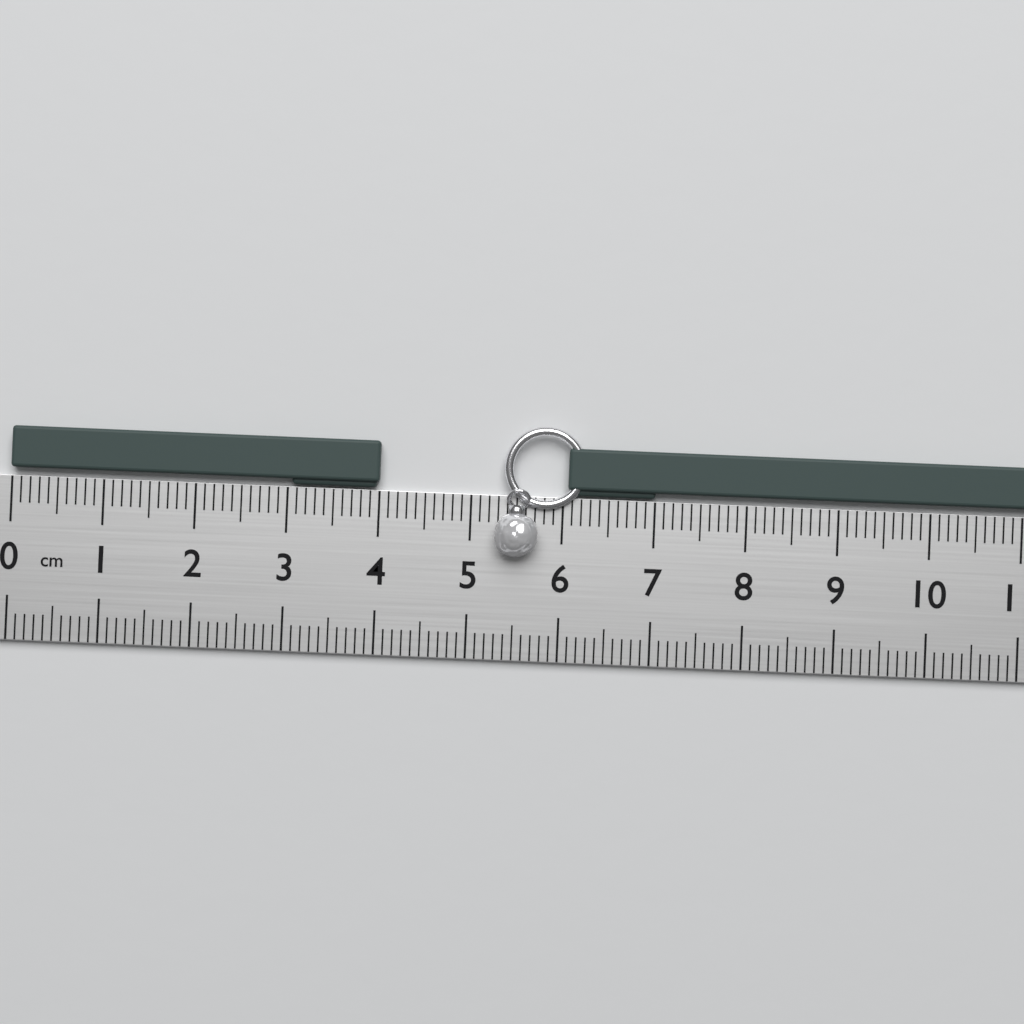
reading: 4.0 cm
